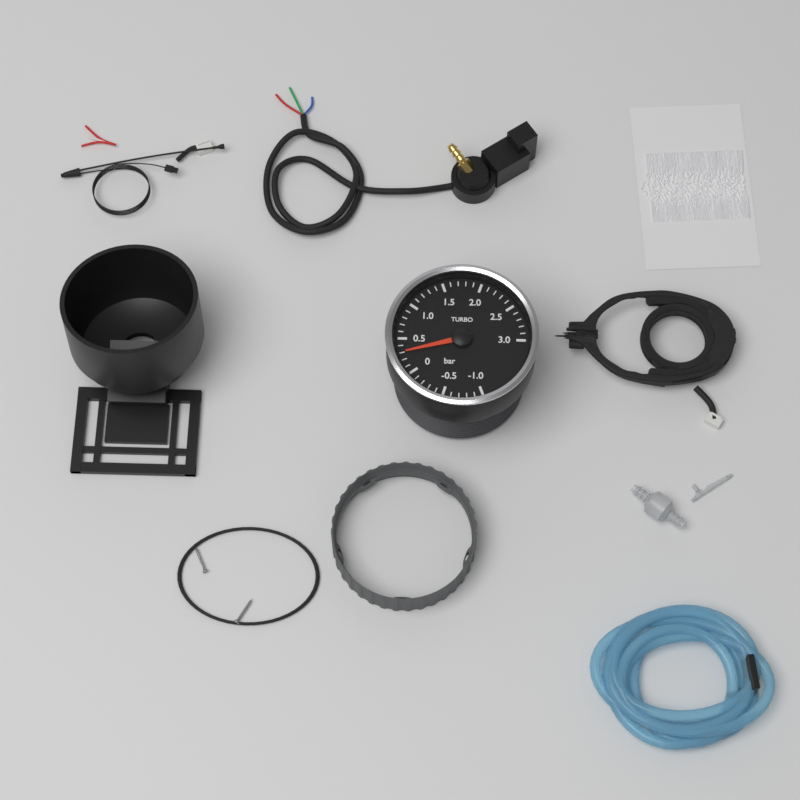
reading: 0.3 bar
